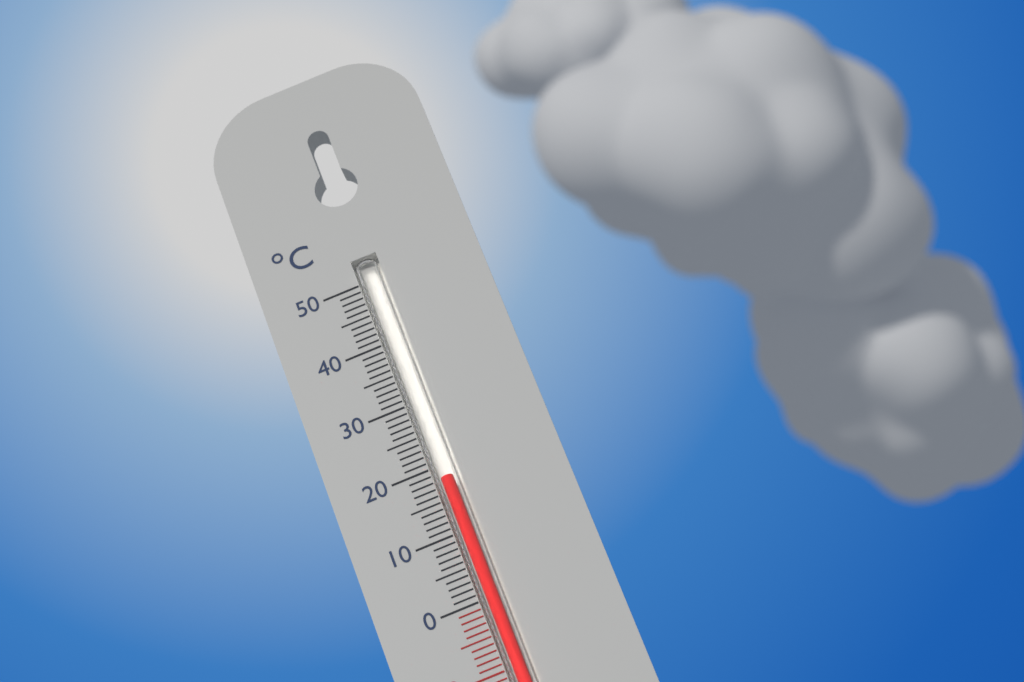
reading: 18 °C
